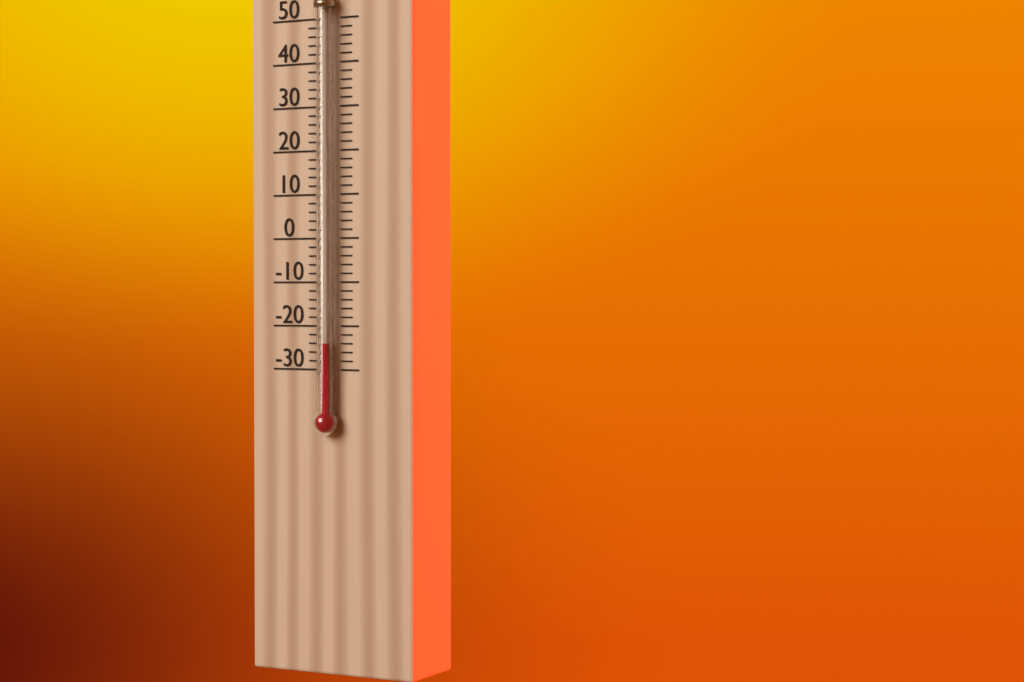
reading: -24 °C
